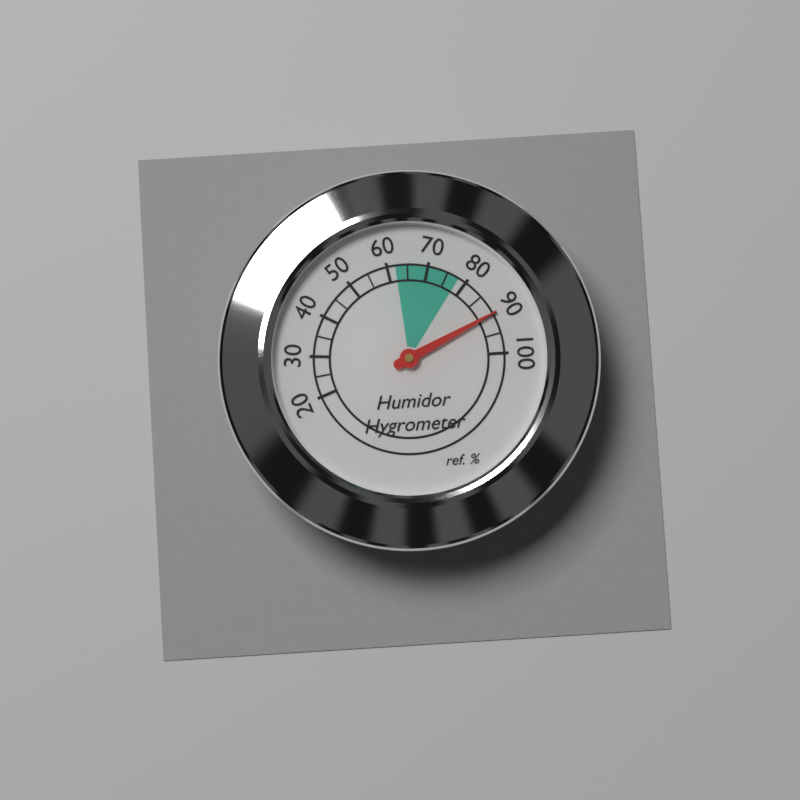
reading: 90 %
